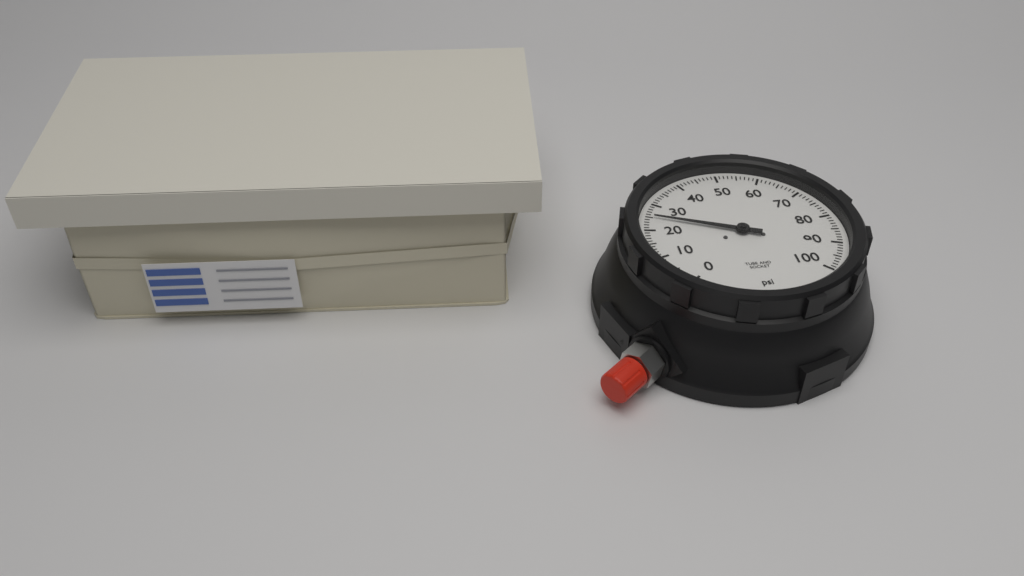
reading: 25 psi
